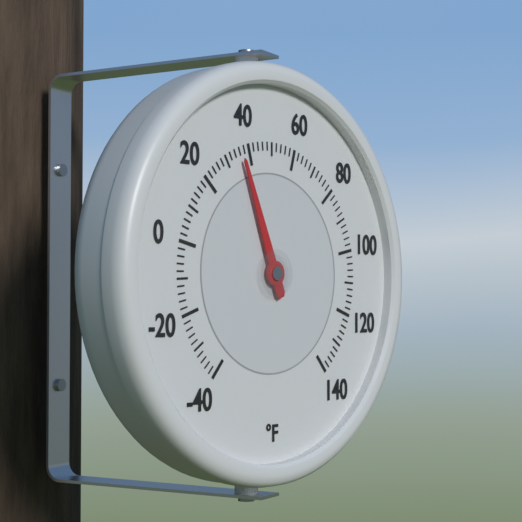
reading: 36 °F
